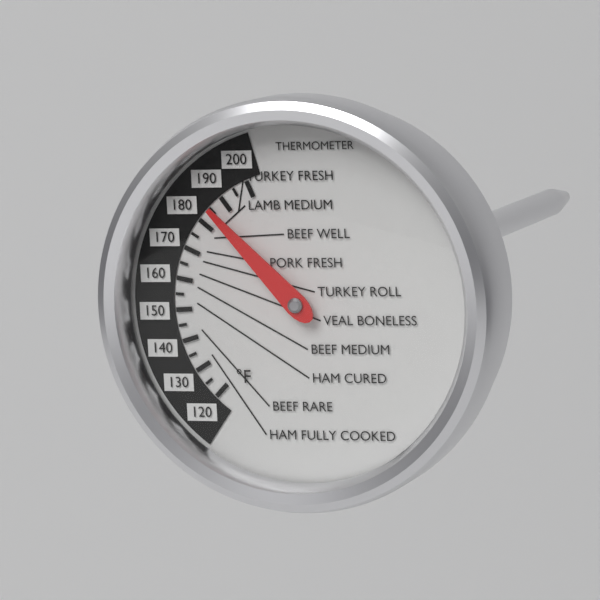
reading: 185 °F
